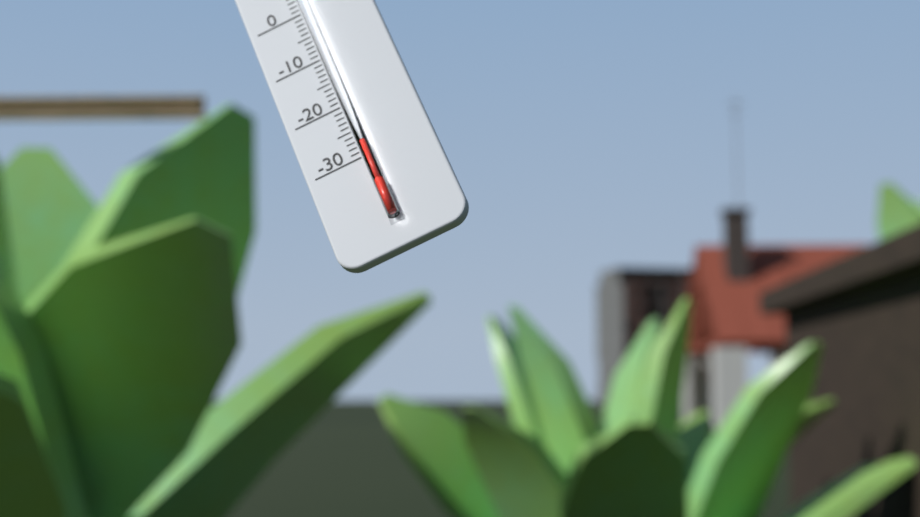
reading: -28 °C
